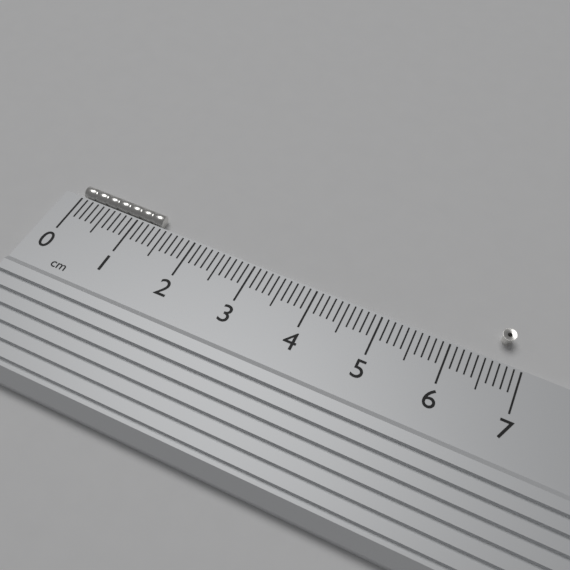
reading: 1.4 cm
